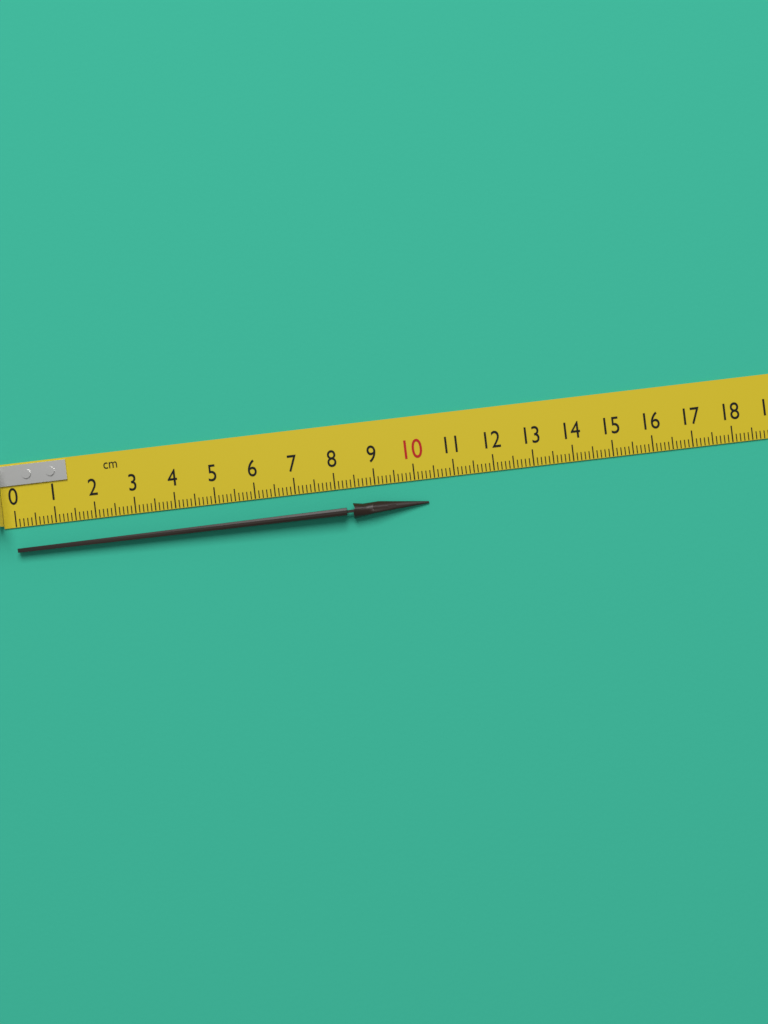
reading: 10.3 cm
